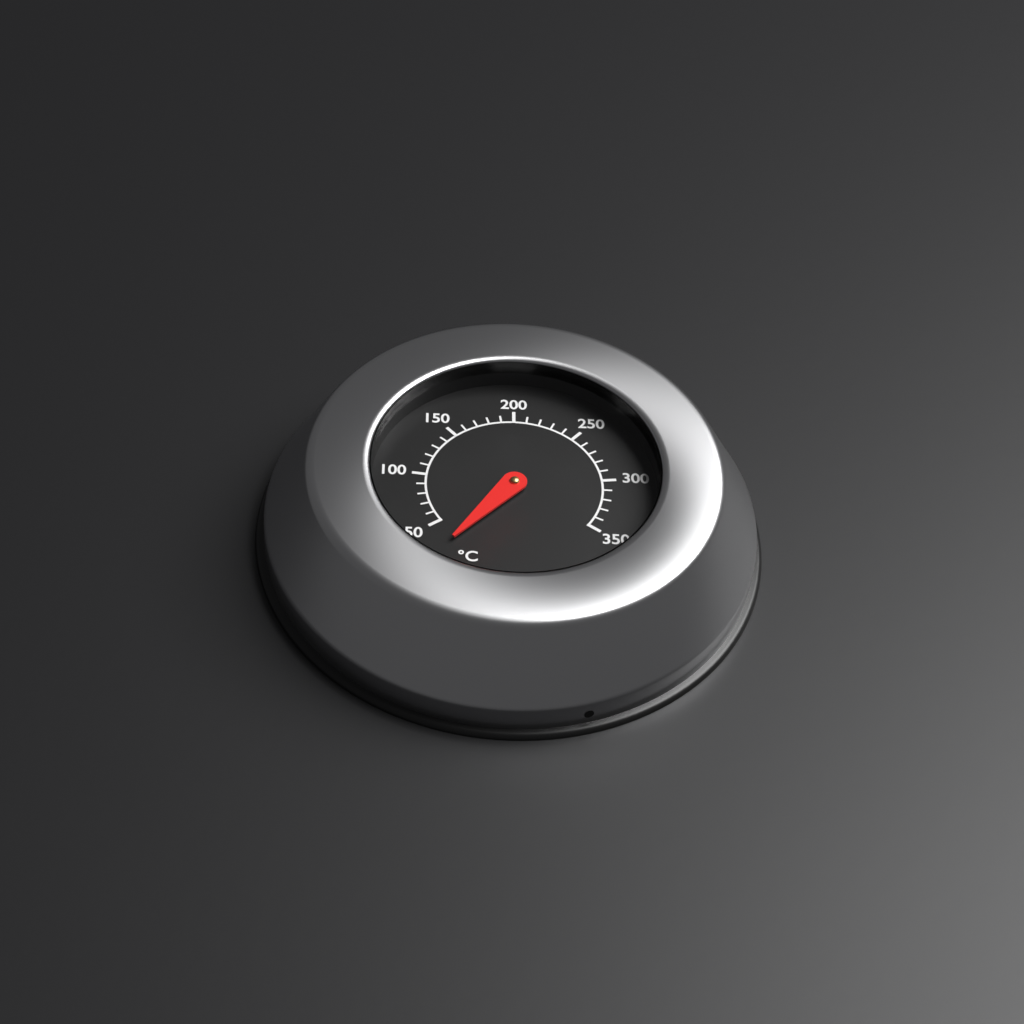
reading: 30 °C
